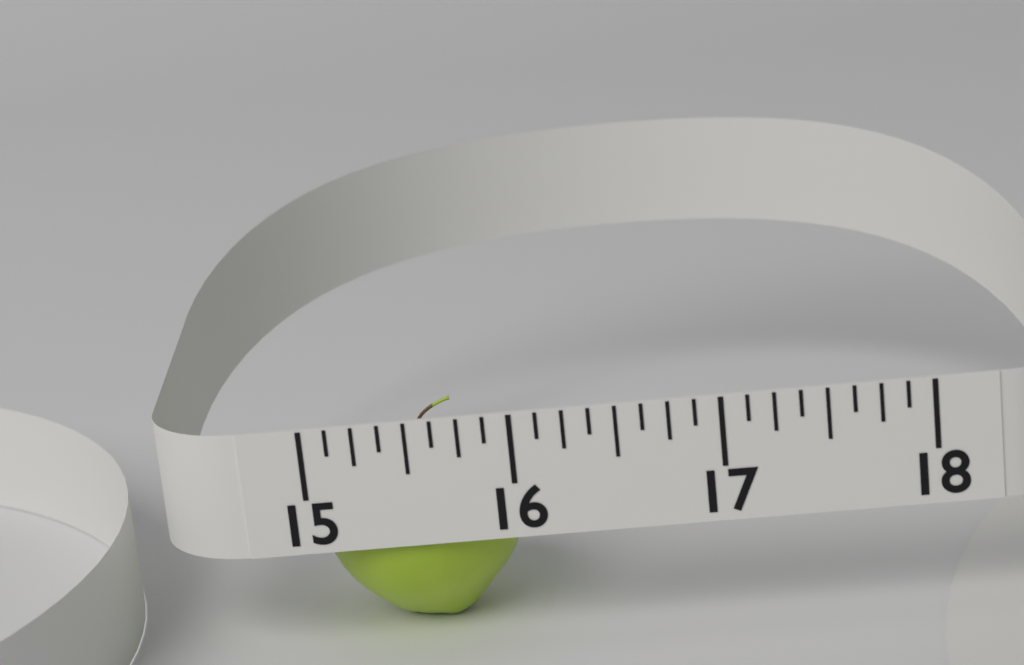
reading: 16.000 (no unit)
